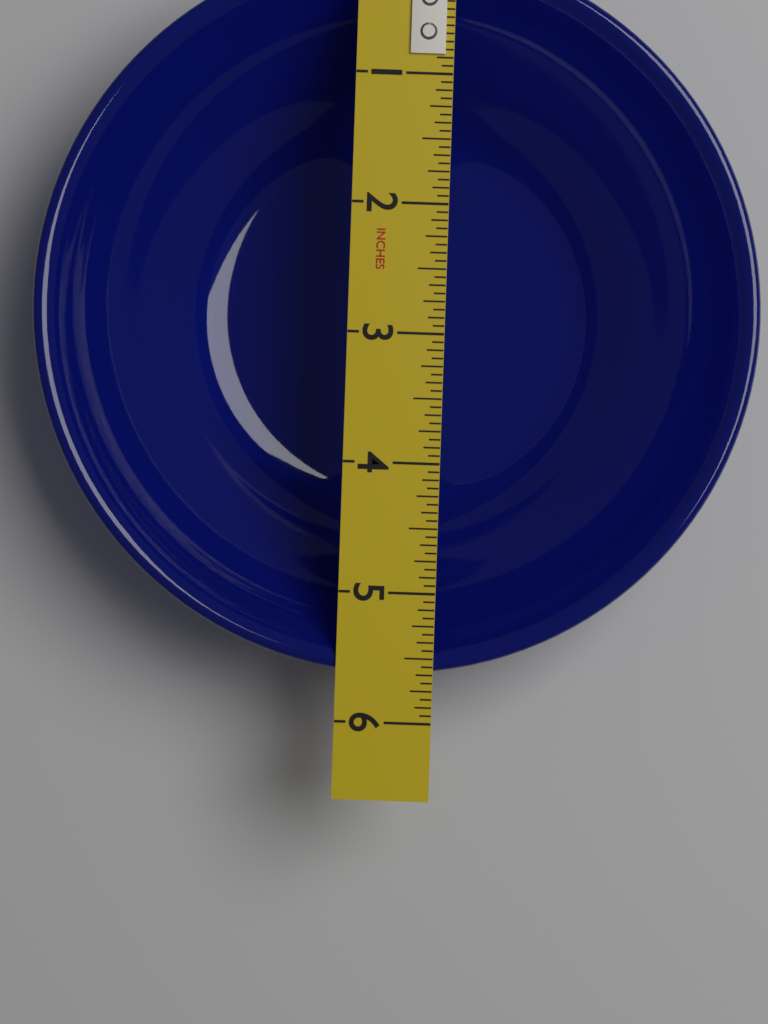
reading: 5.6250 in
